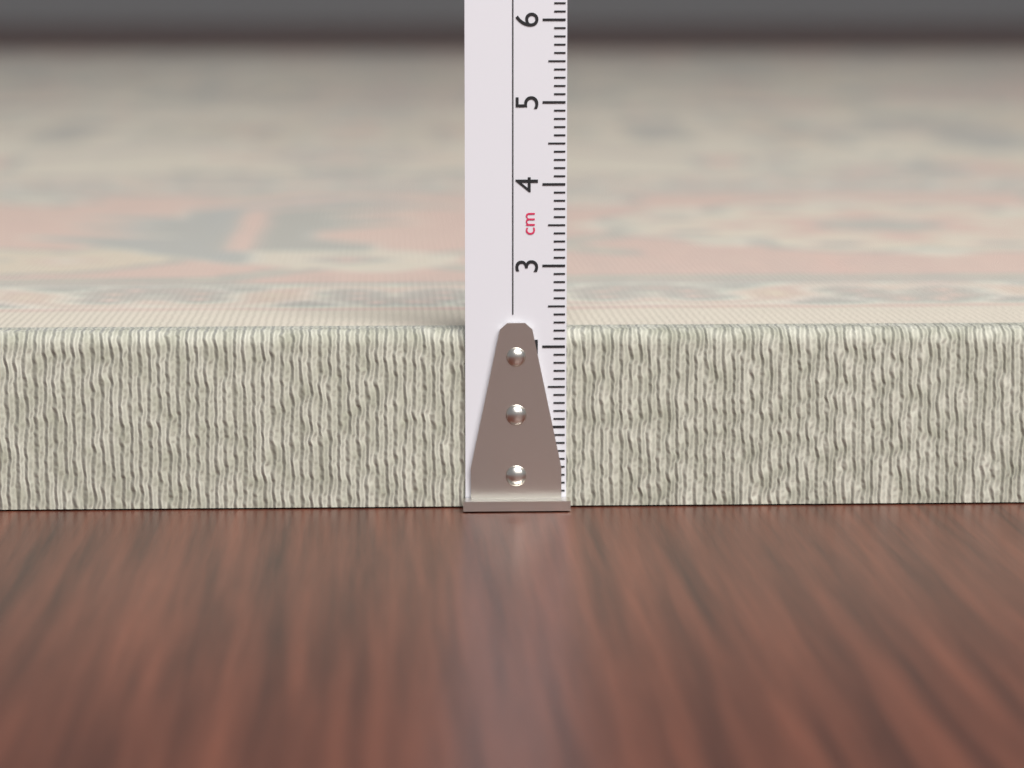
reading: 2.2 cm
